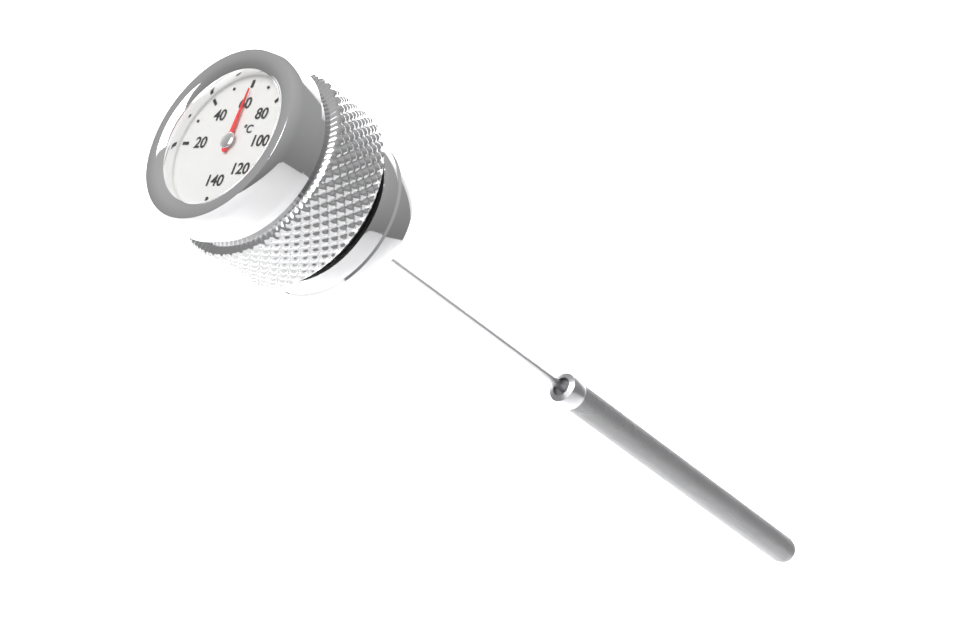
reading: 60 °C
